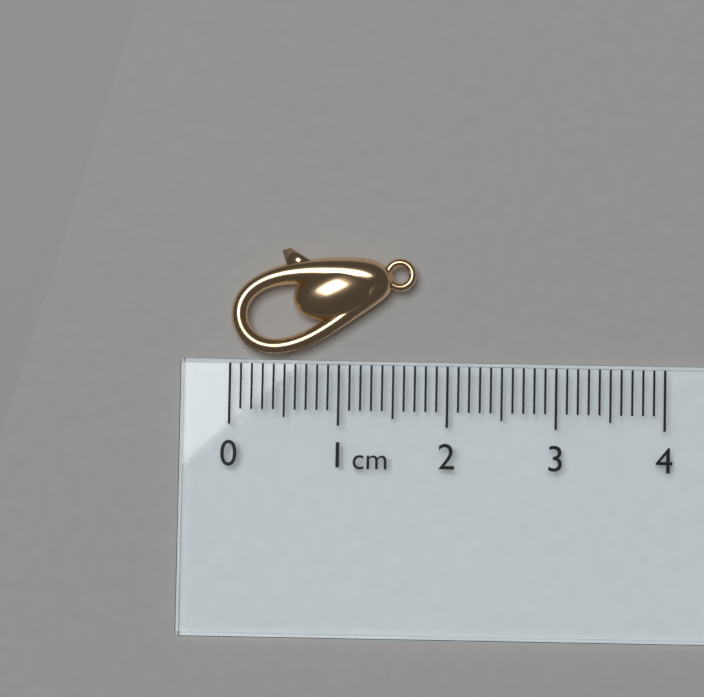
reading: 1.7 cm
